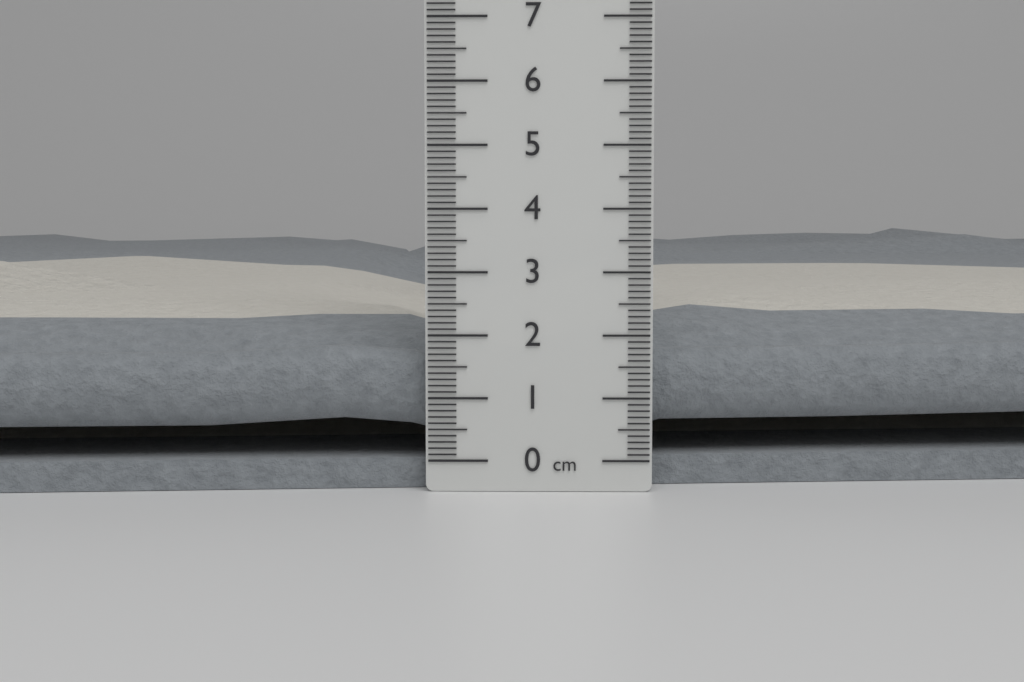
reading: 3.4 cm
